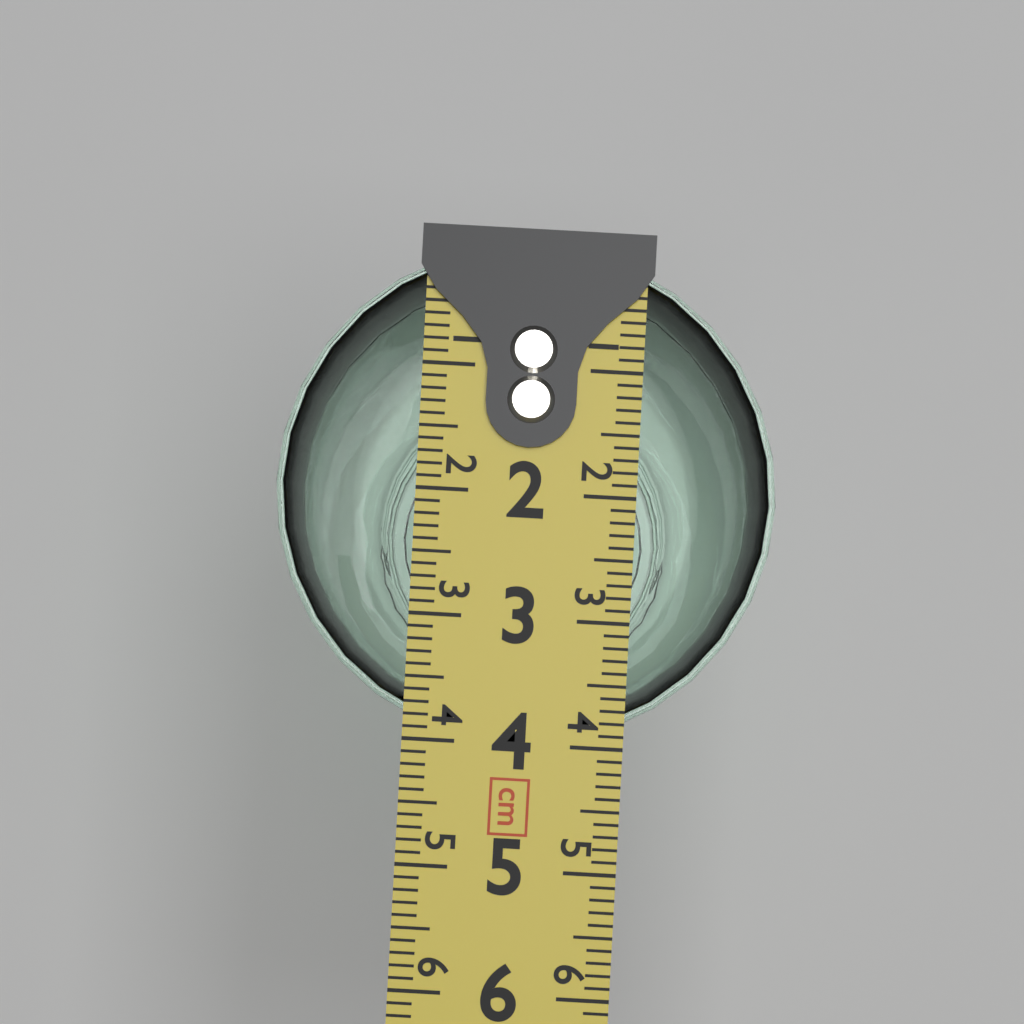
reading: 4.0 cm
